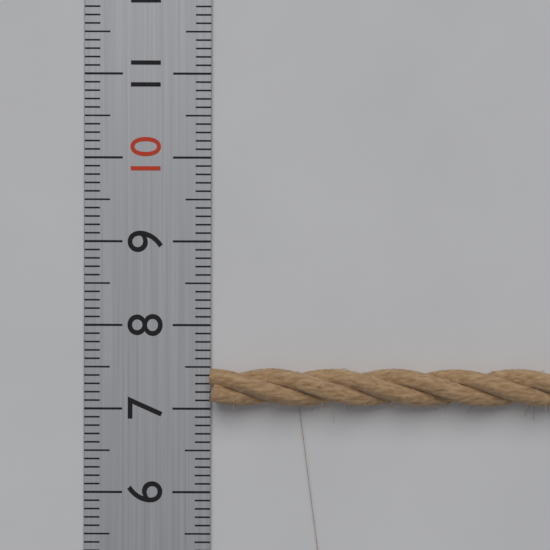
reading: 7.5 (no unit)
